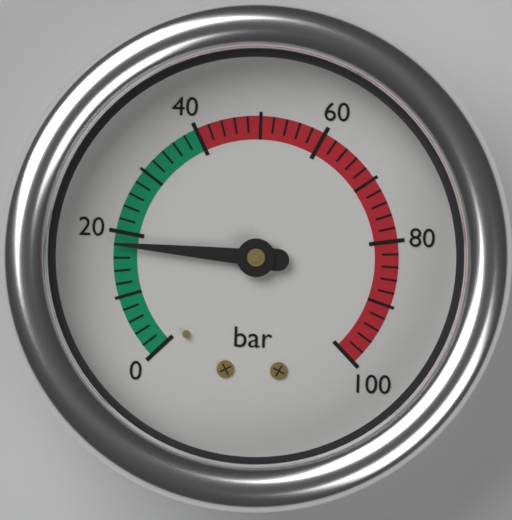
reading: 18 bar
